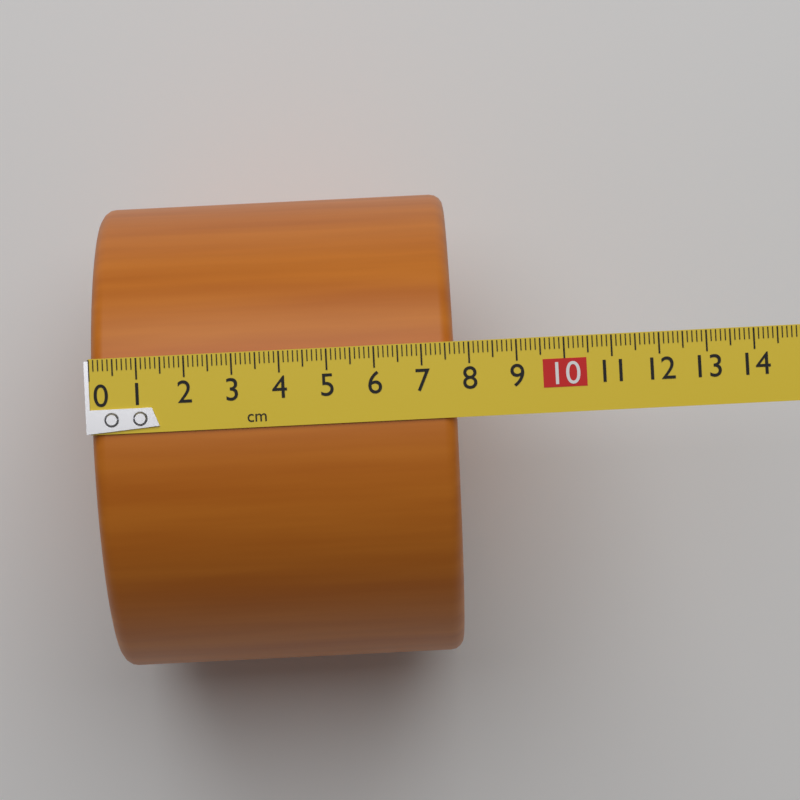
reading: 7.7 cm
